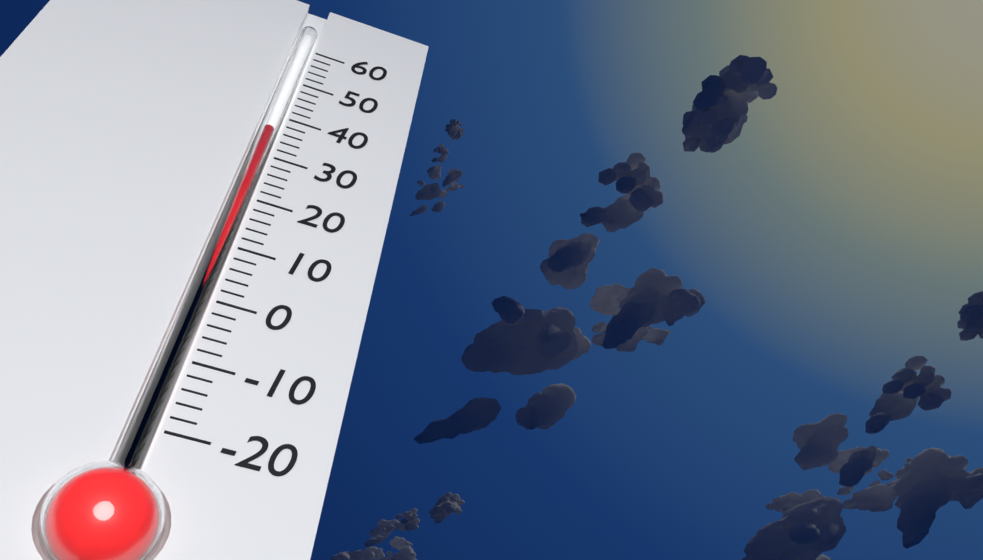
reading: 36 (no unit)
